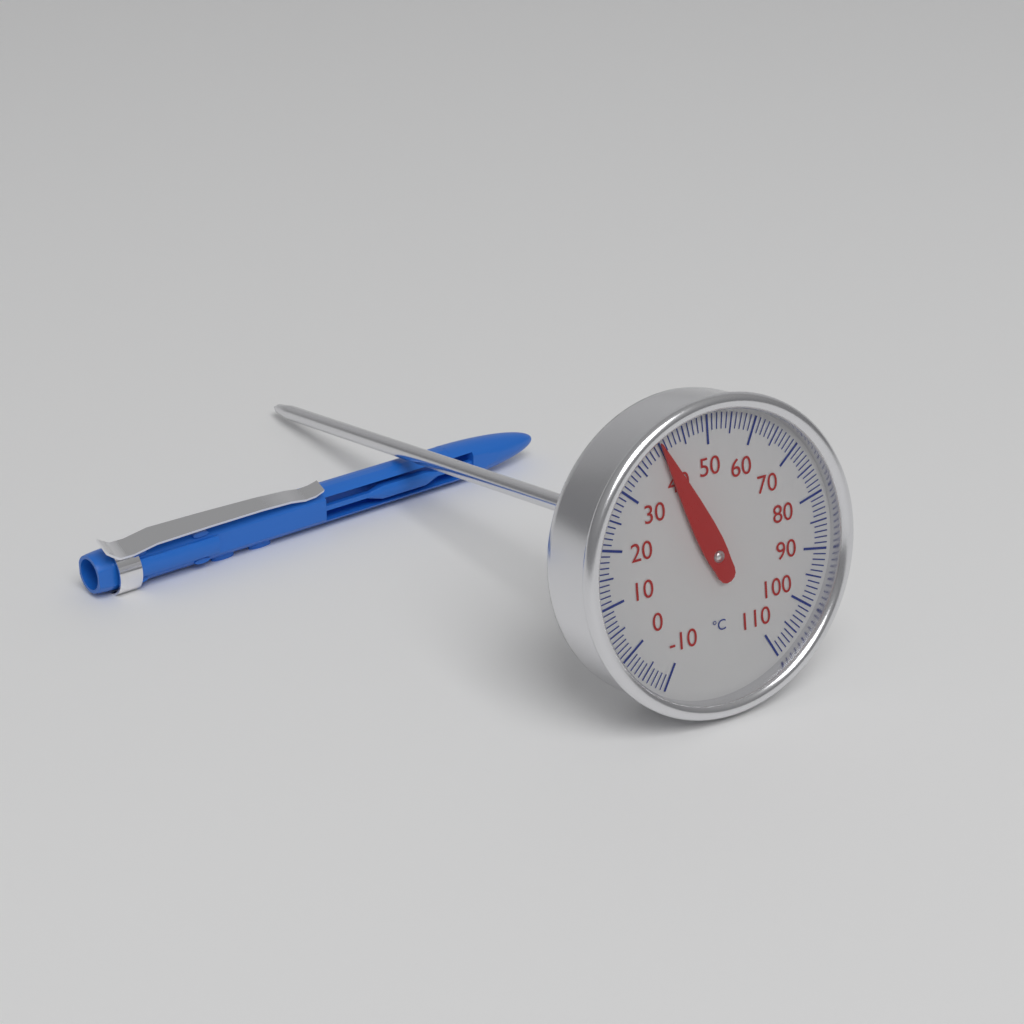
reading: 40 °C
